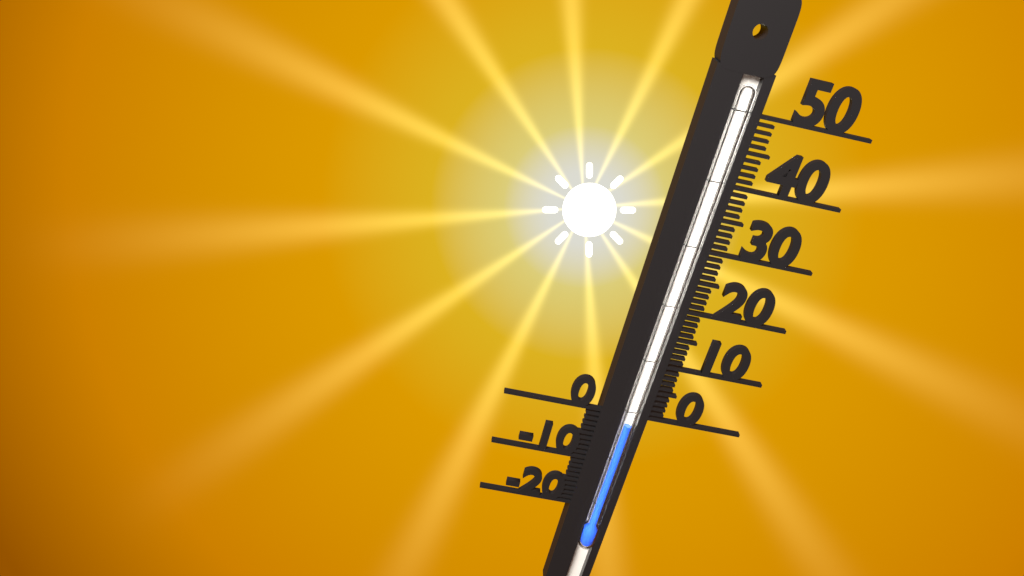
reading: -2 (no unit)
